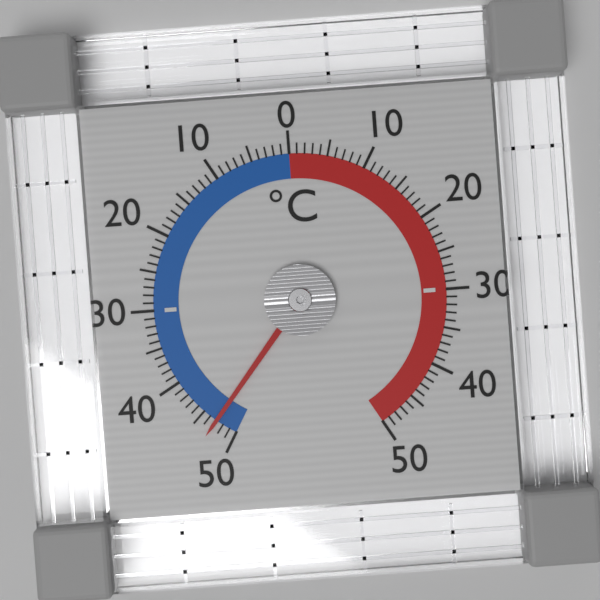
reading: -47 °C
